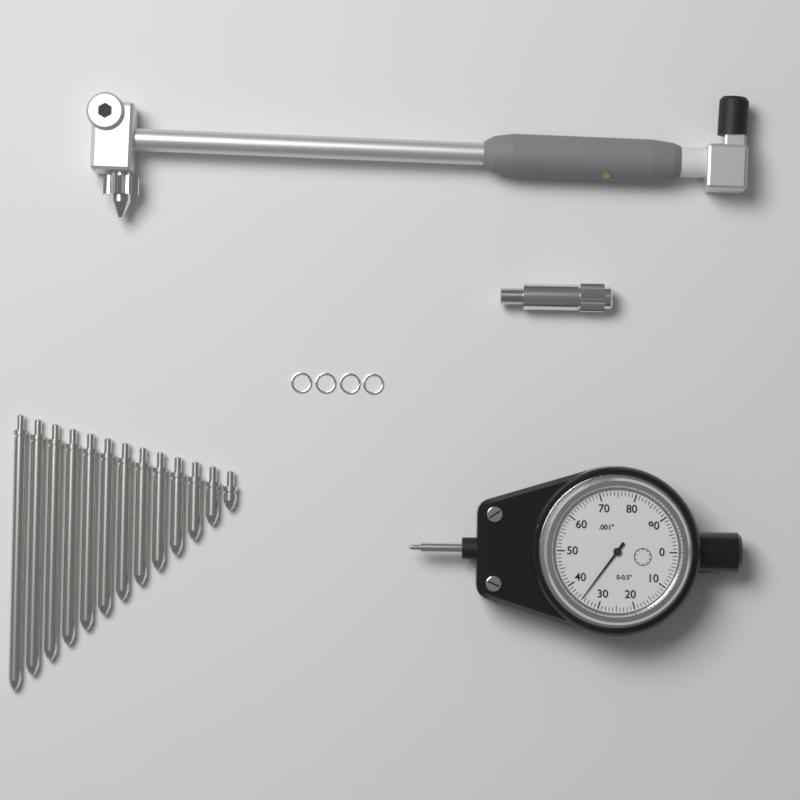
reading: 0.035 in
